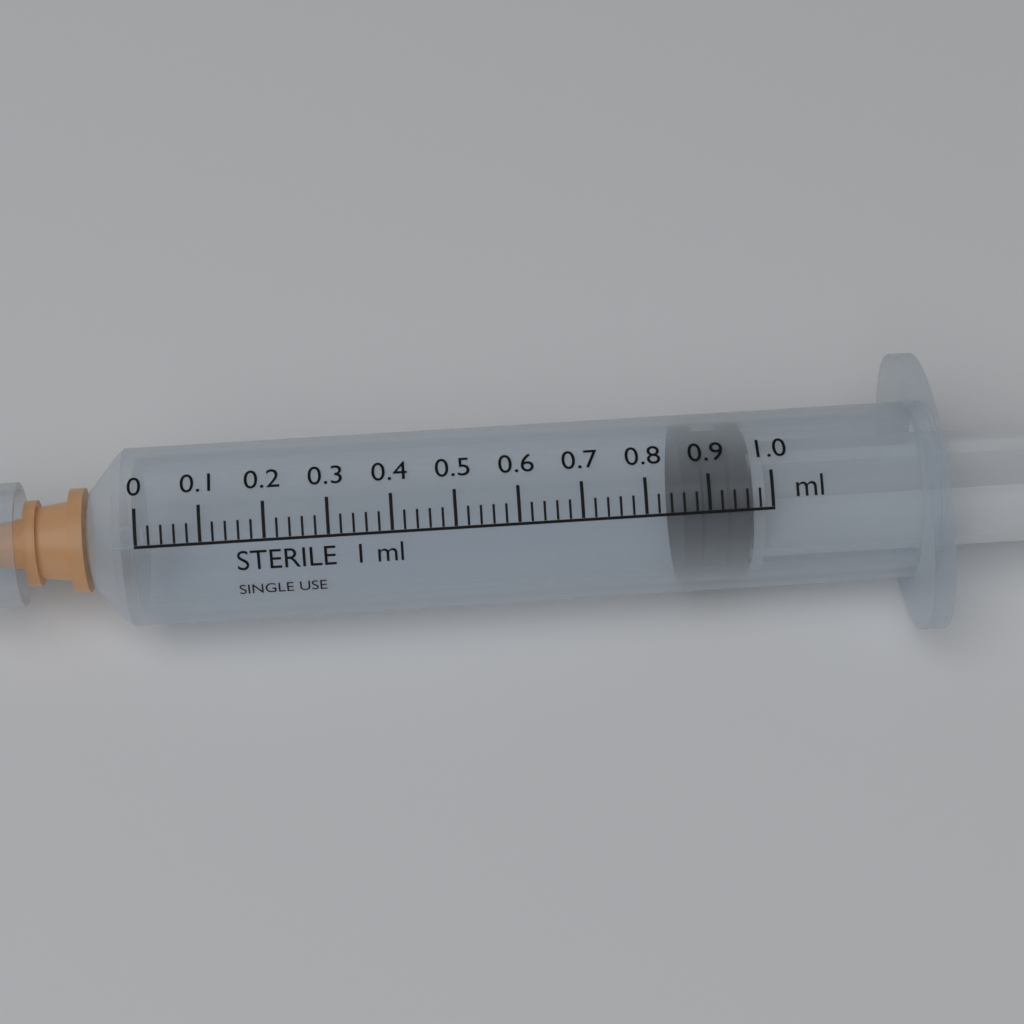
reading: 0.86 ml
